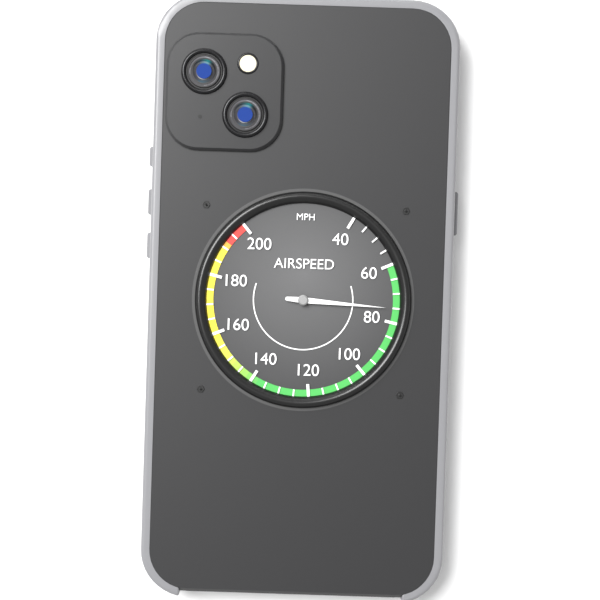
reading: 75 mph
